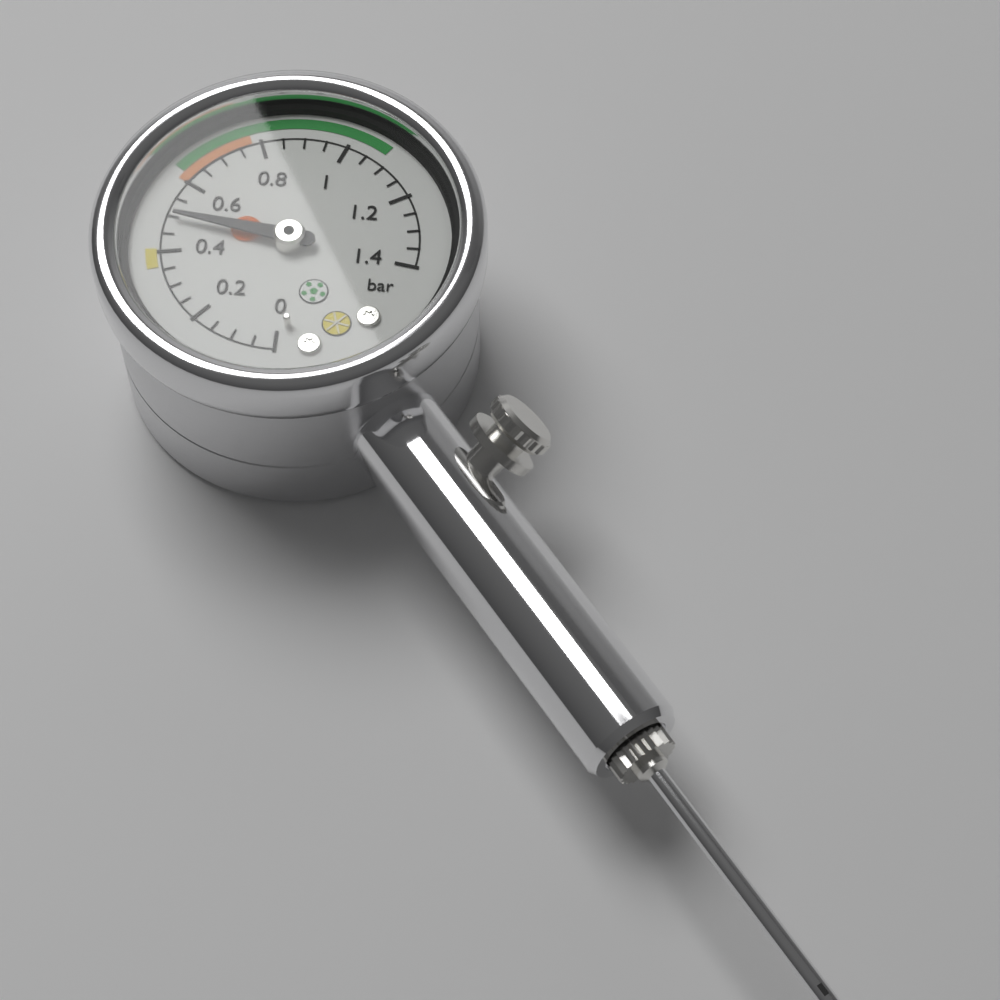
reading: 0.50 bar
